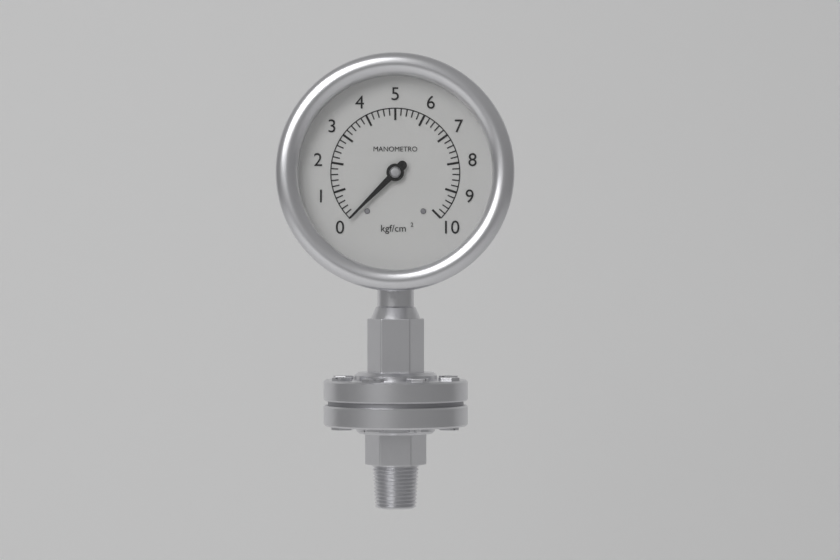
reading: 0.0 kgf/cm²
